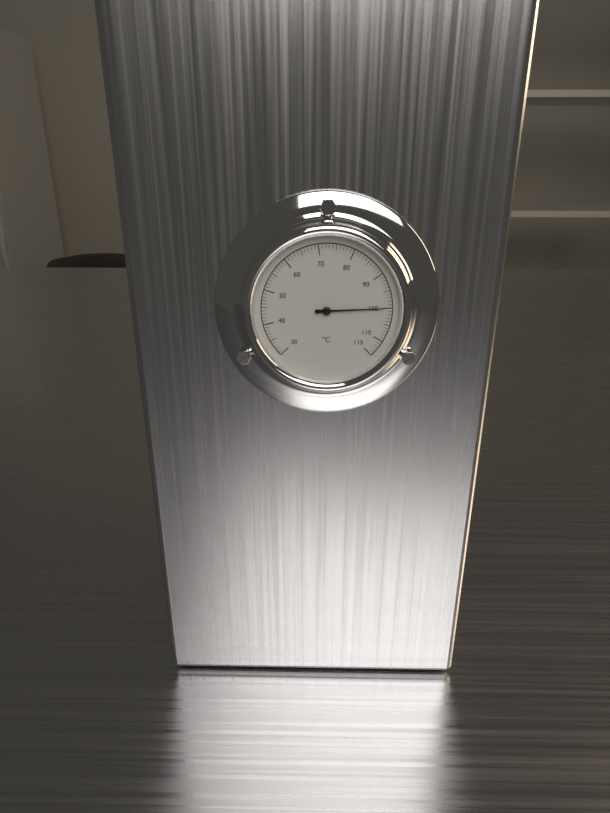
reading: 100 °C
